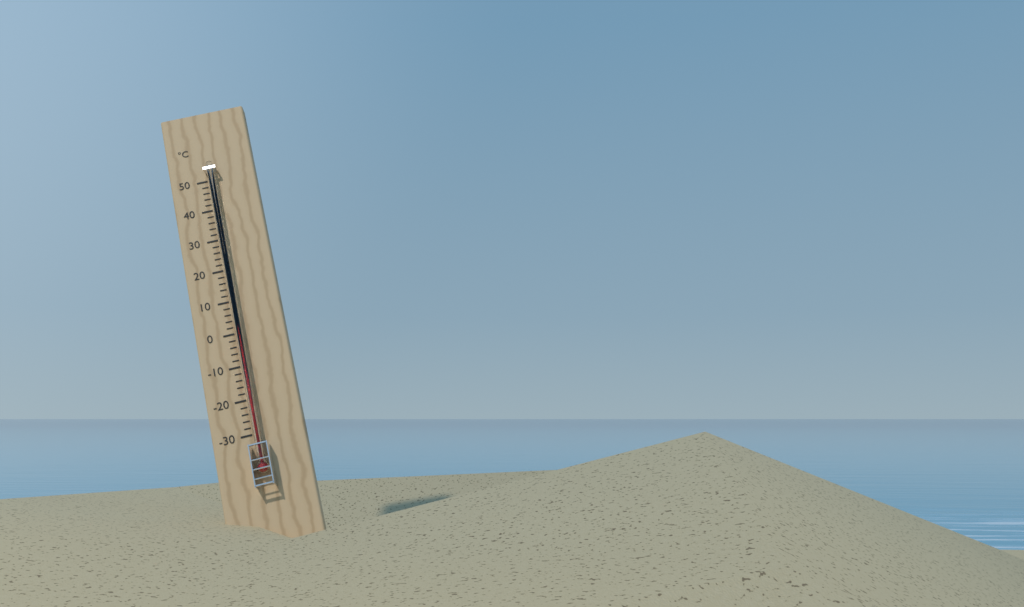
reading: 6 °C
